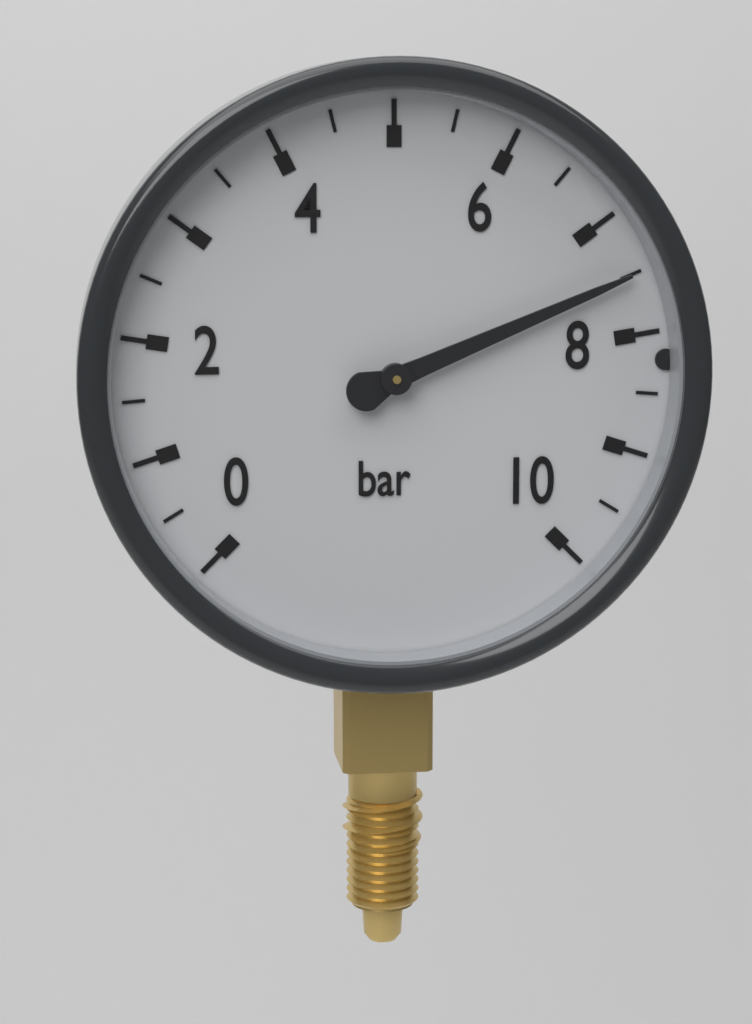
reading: 7.5 bar
